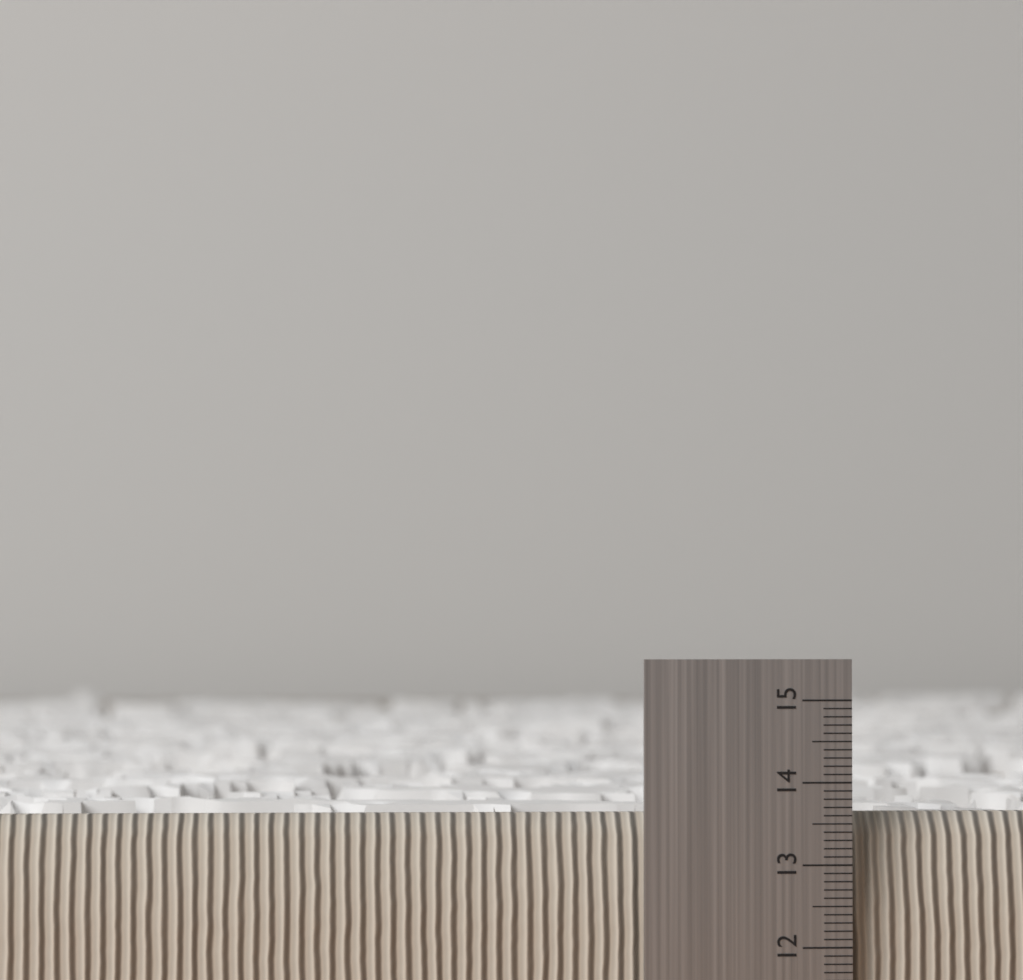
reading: 13.6 (no unit)
